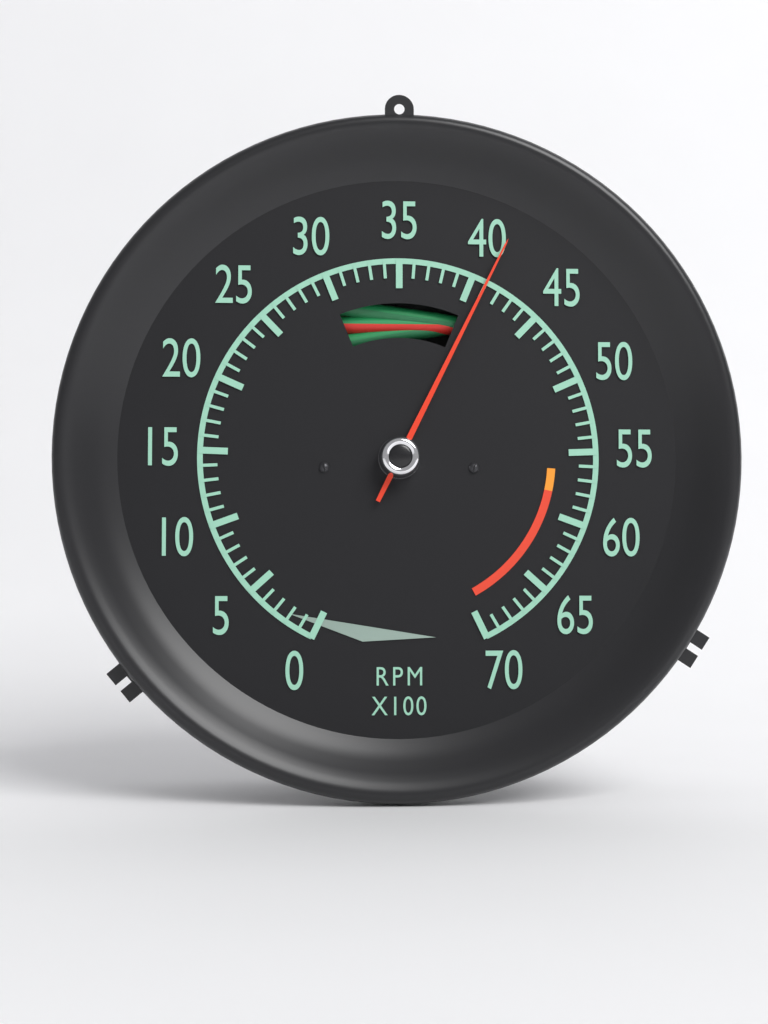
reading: 41 RPM x100
